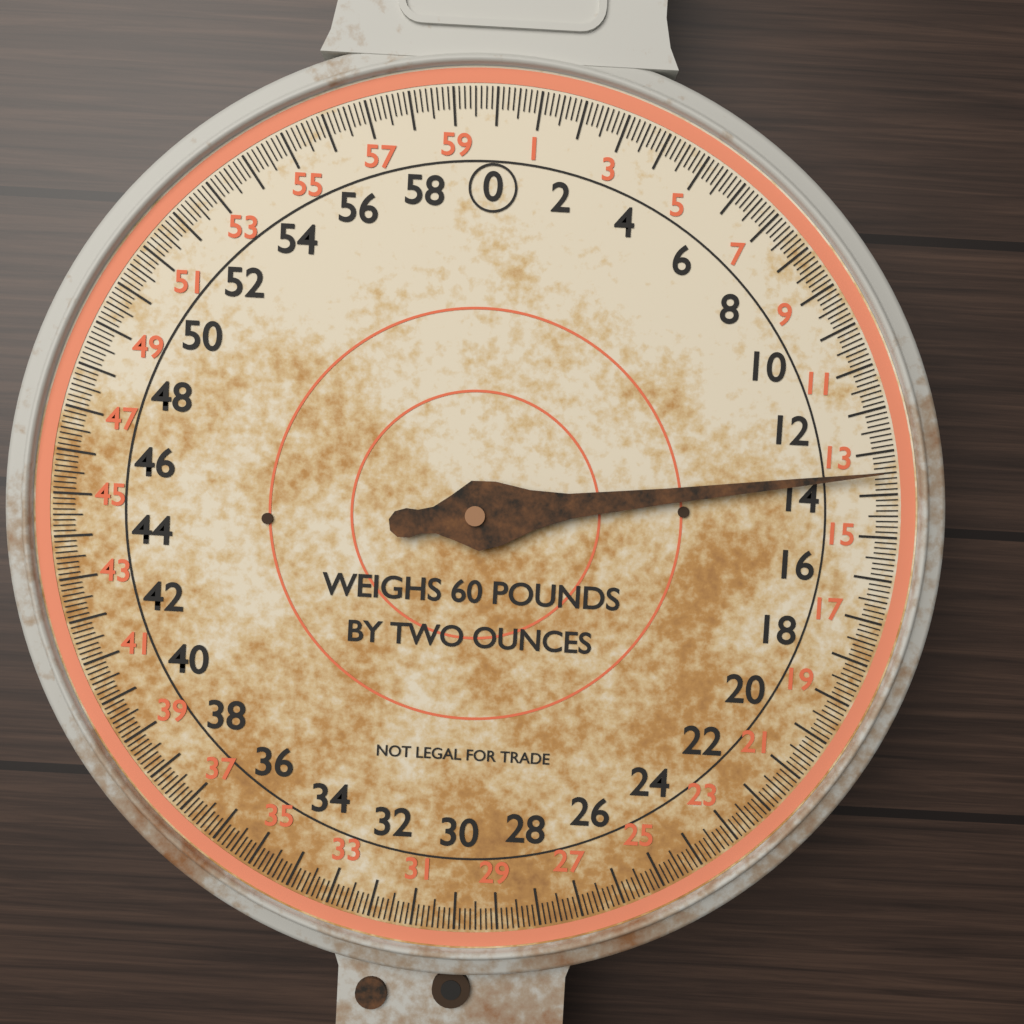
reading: 13.500 lb
